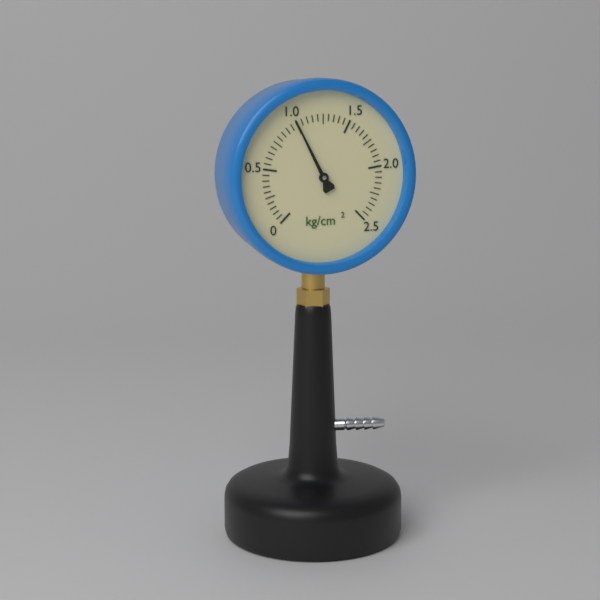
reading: 1.00 kg/cm²
